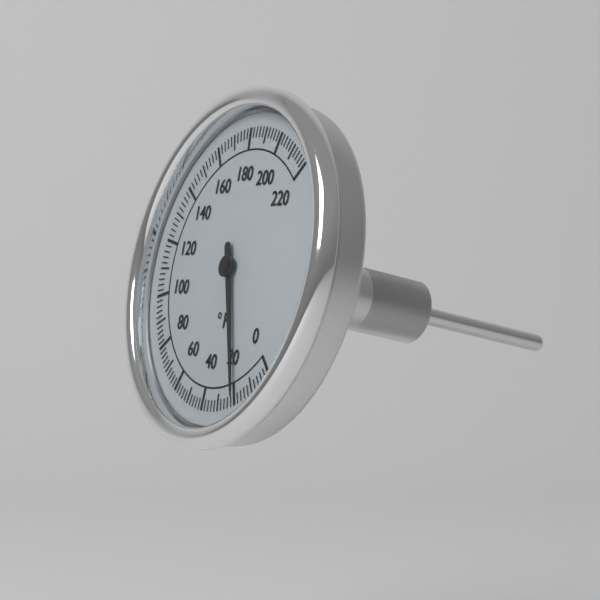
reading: 20 °F
